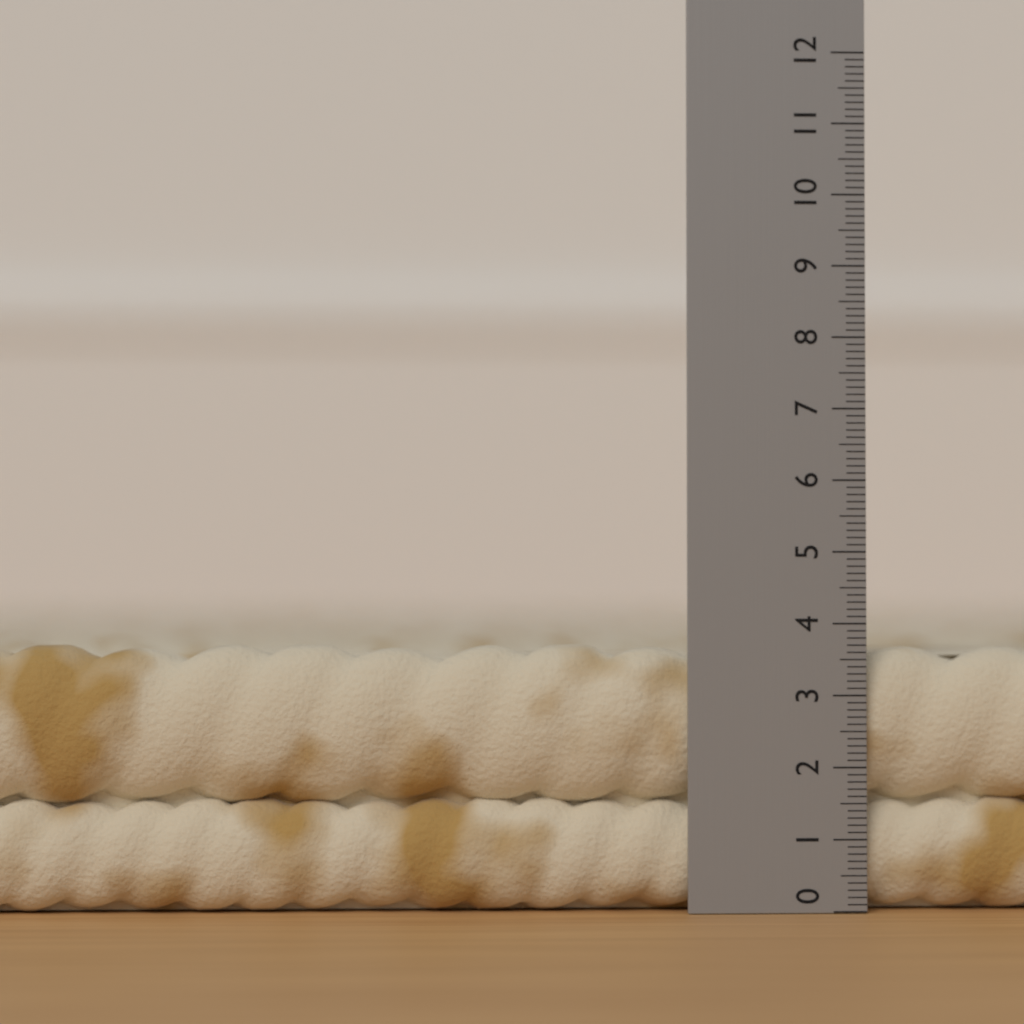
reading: 3.7 (no unit)
